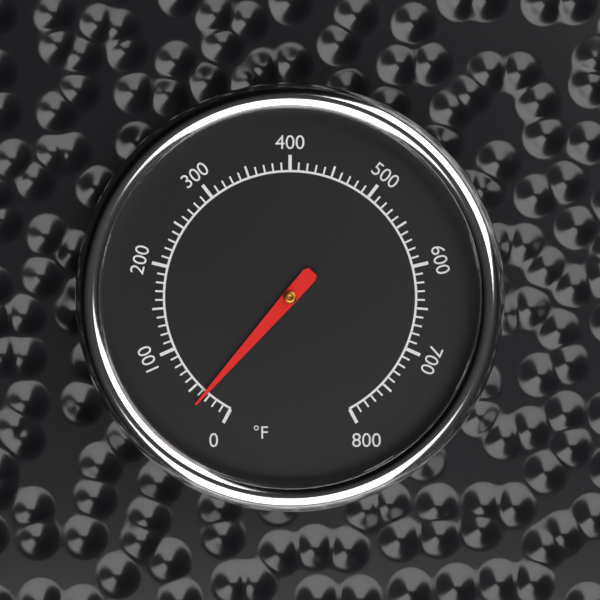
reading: 35 °F
